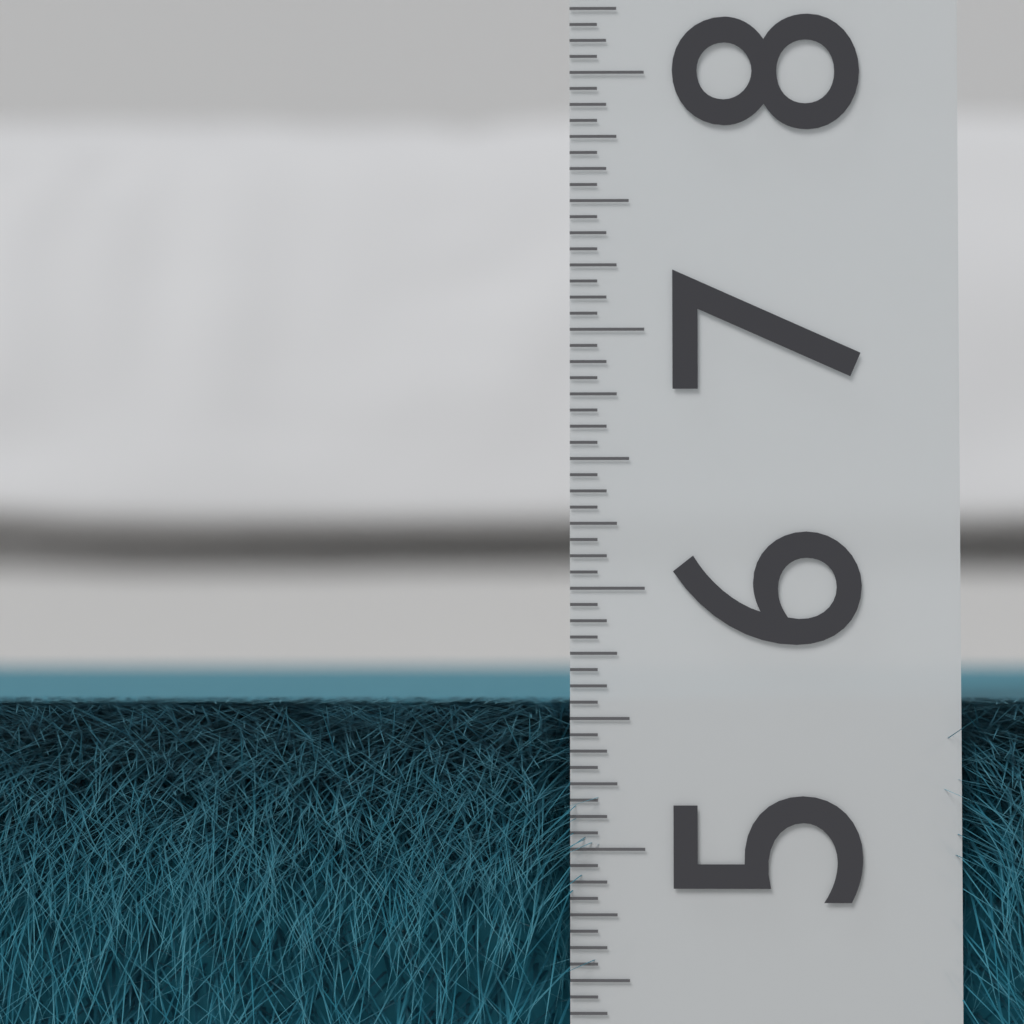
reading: 5.5625 (no unit)
